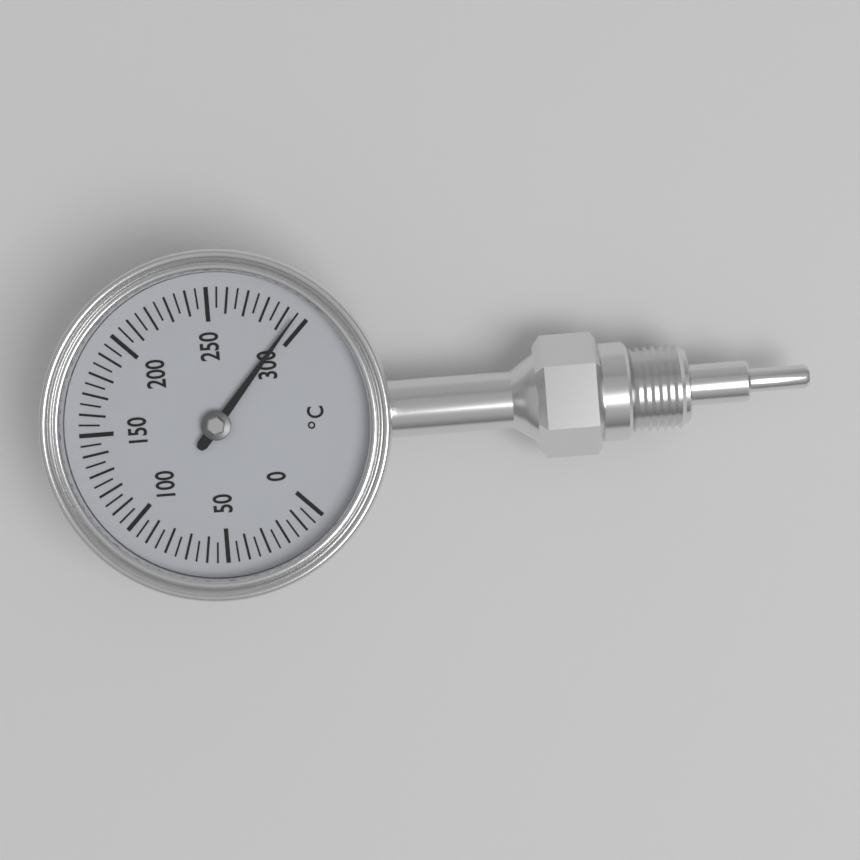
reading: 295 °C
